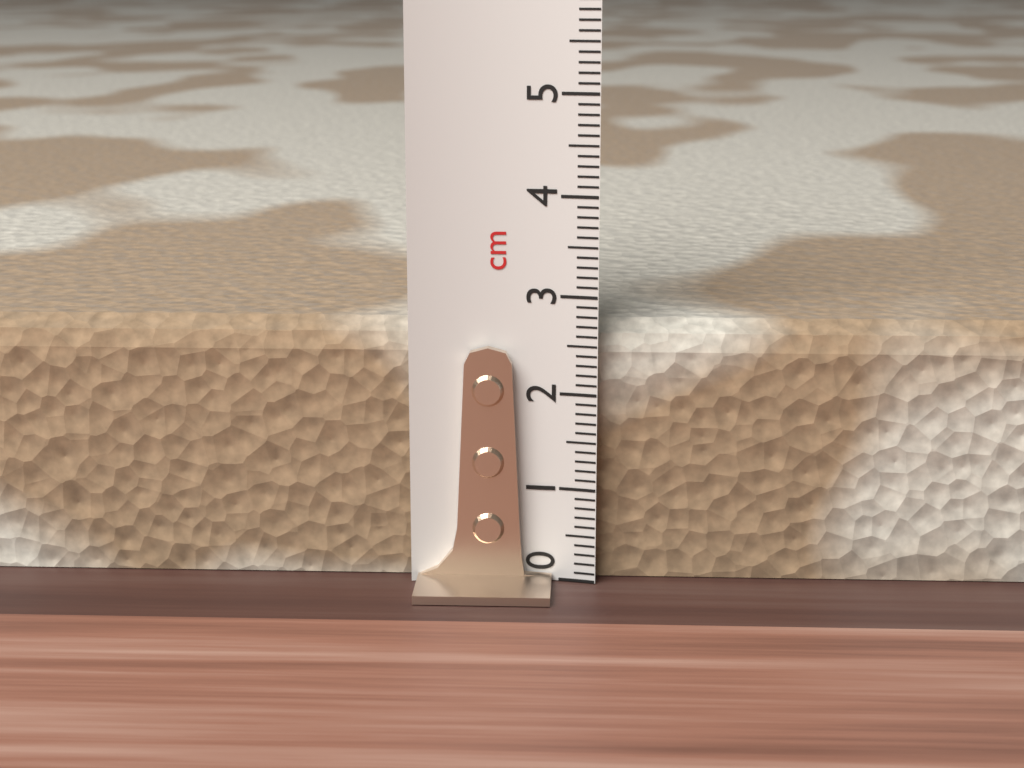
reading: 2.7 cm
